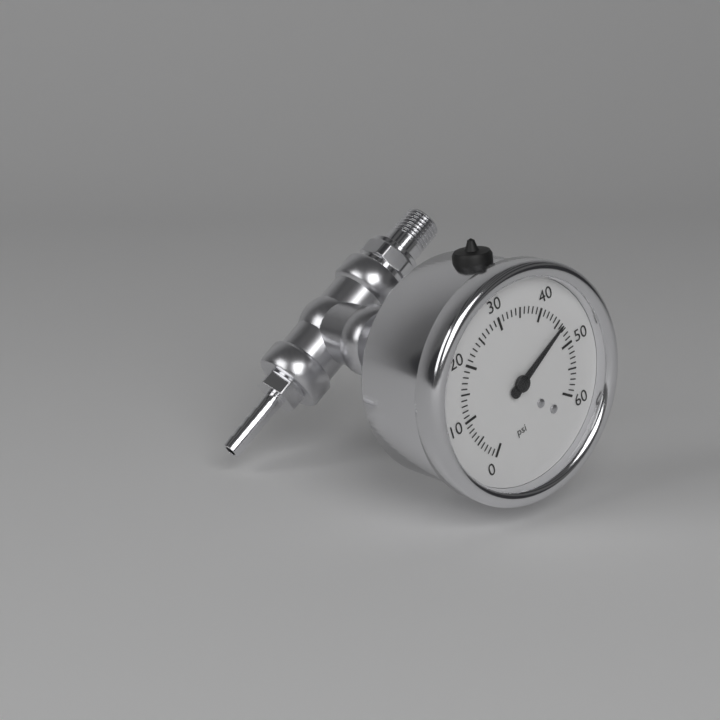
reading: 46 psi
